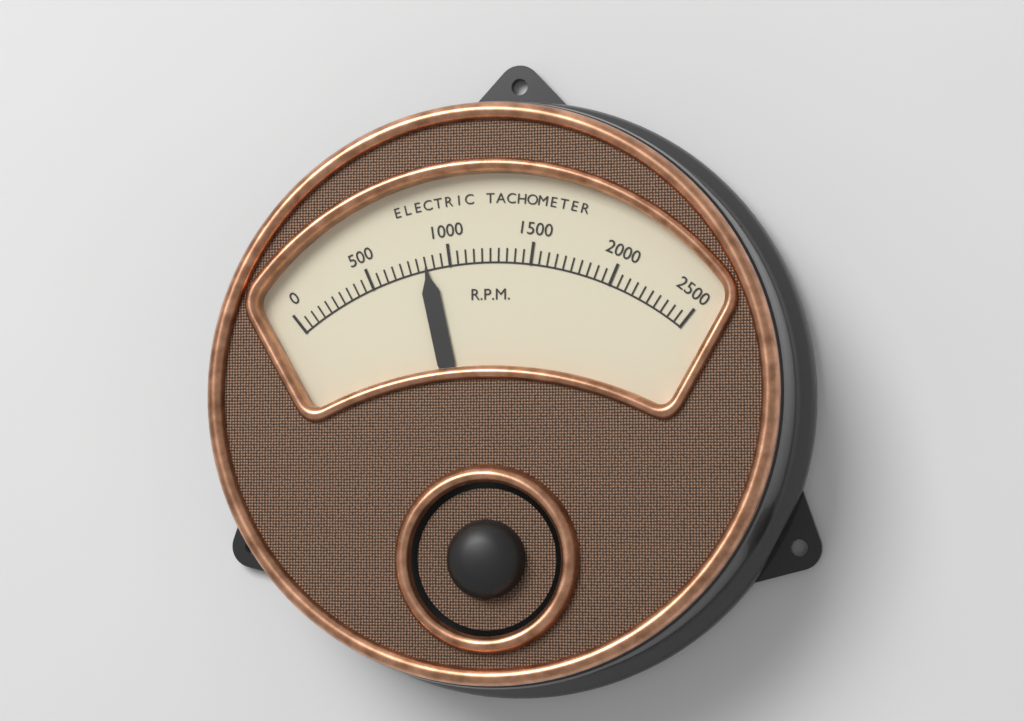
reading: 850 RPM
